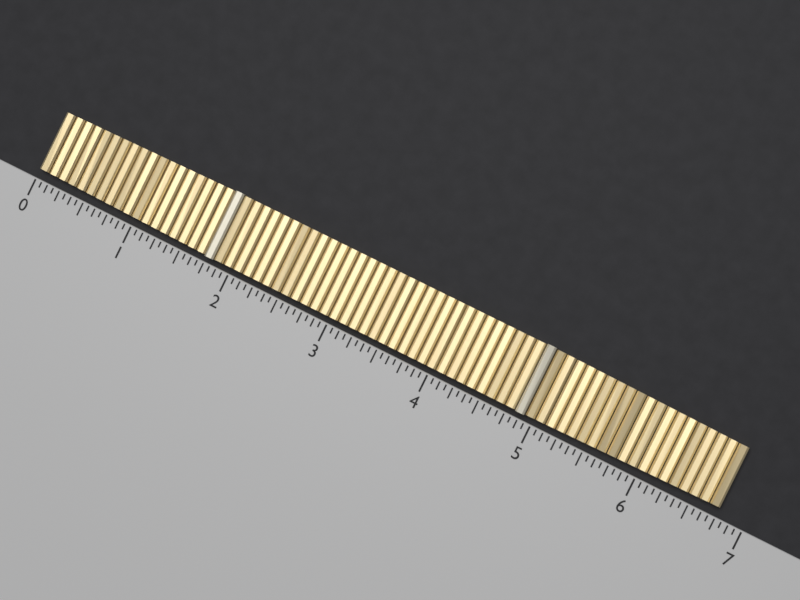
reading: 6.7500 (no unit)
